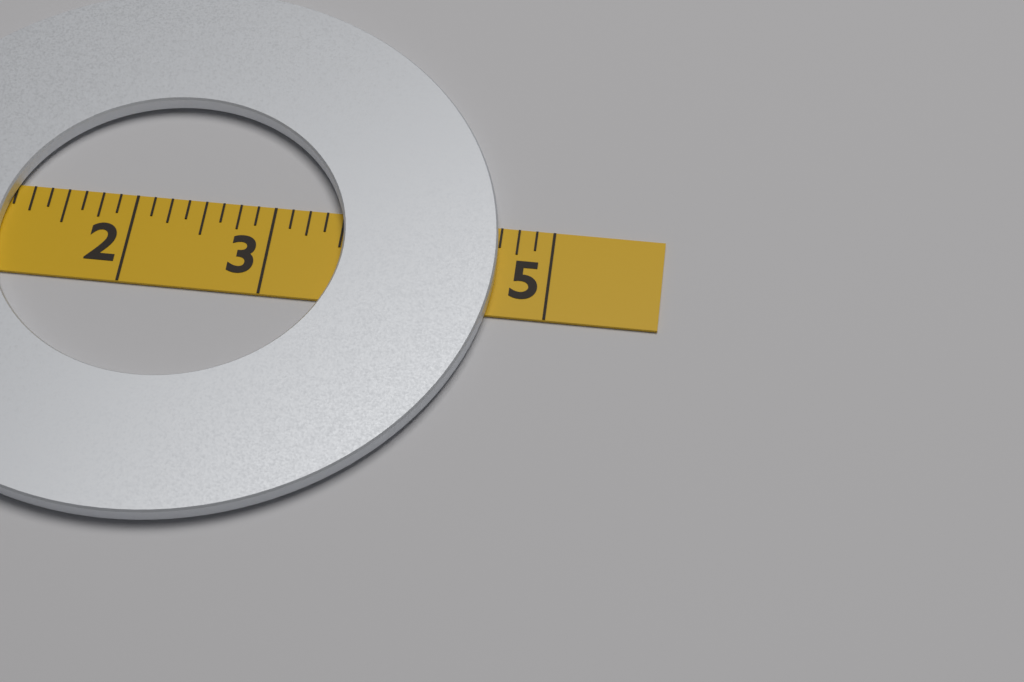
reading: 4.625 (no unit)
